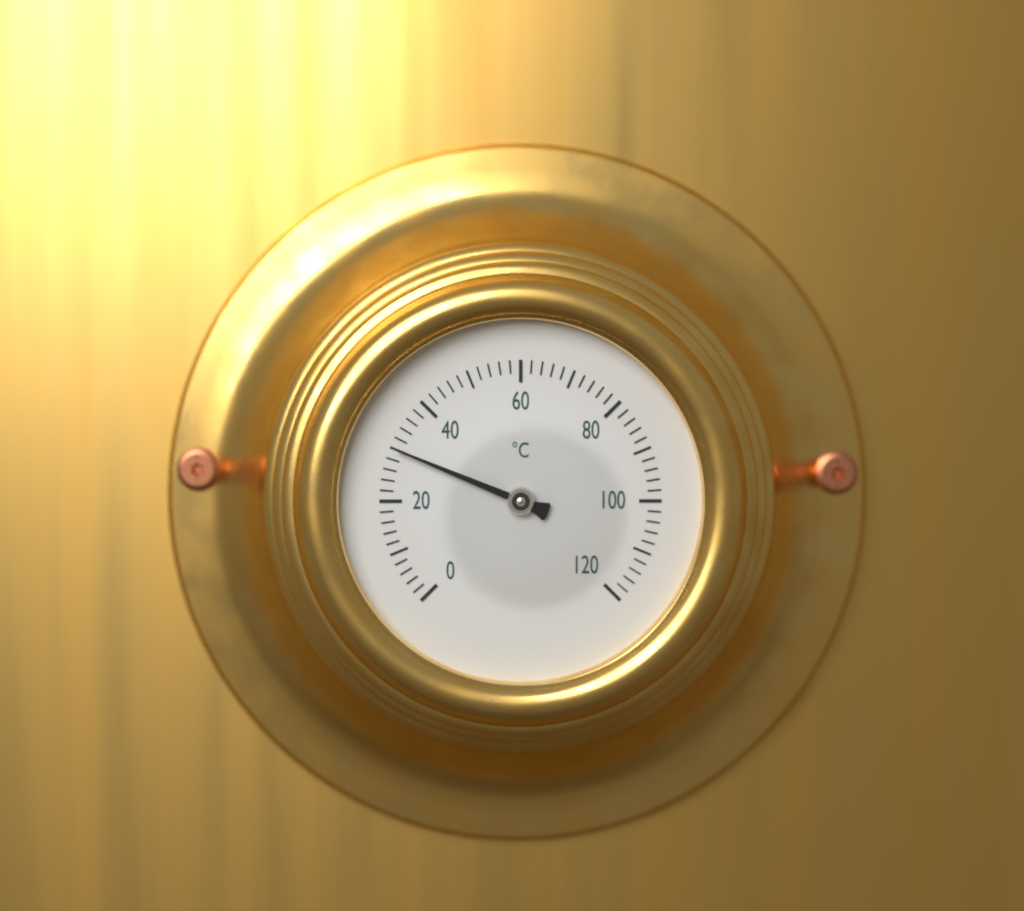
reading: 30 °C
